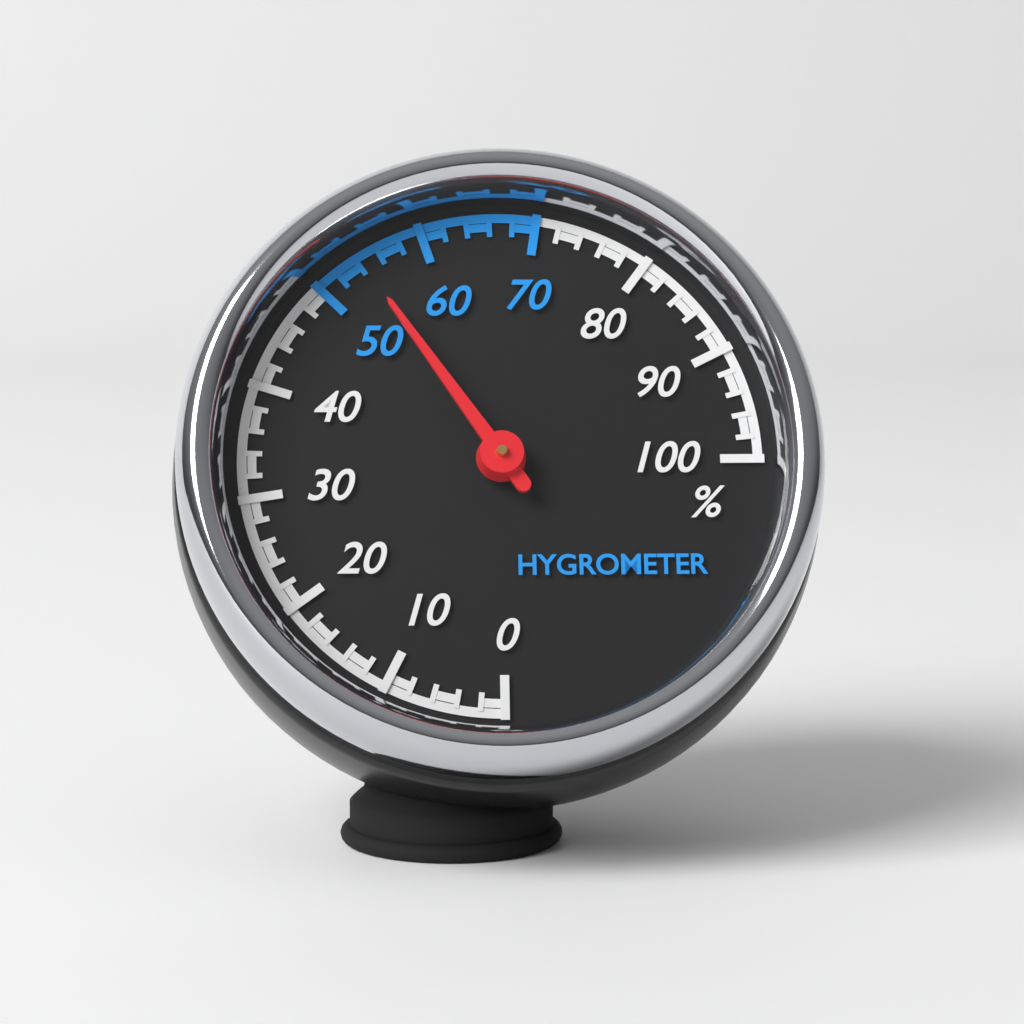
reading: 54 %
